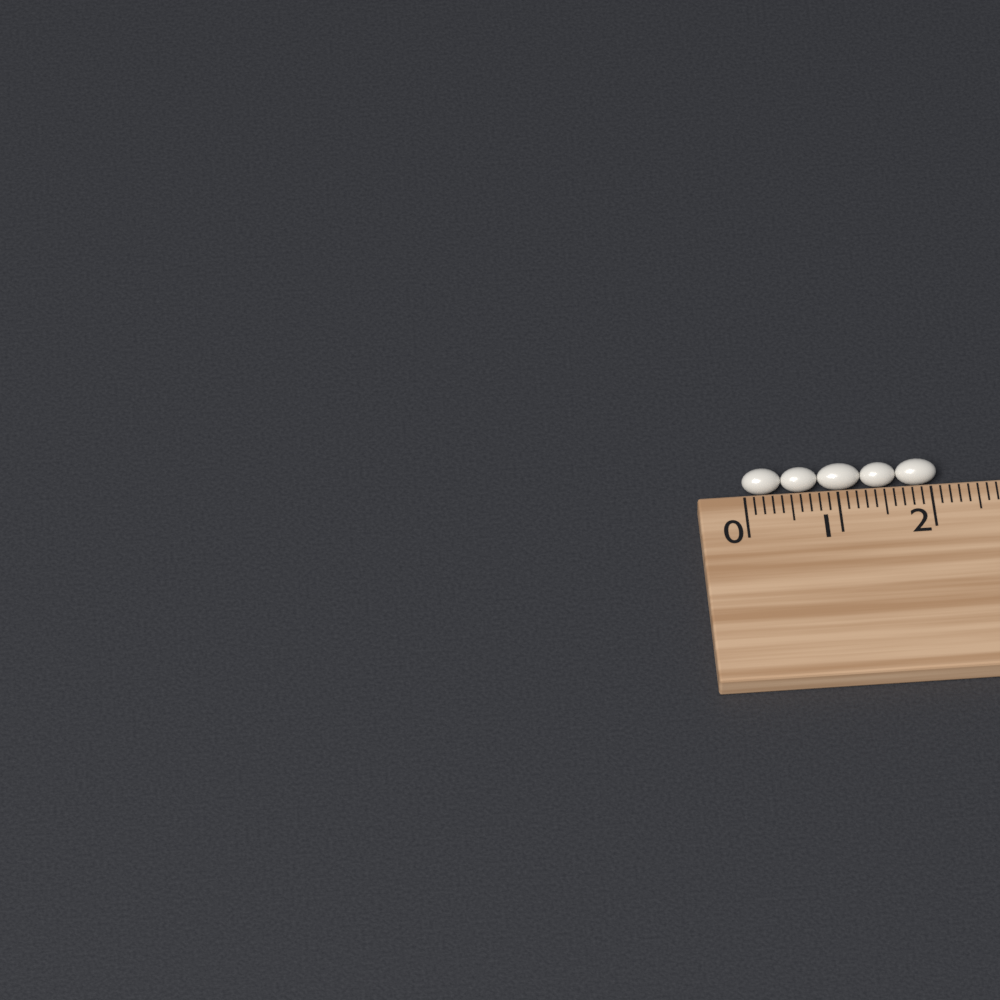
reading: 2.1 cm
